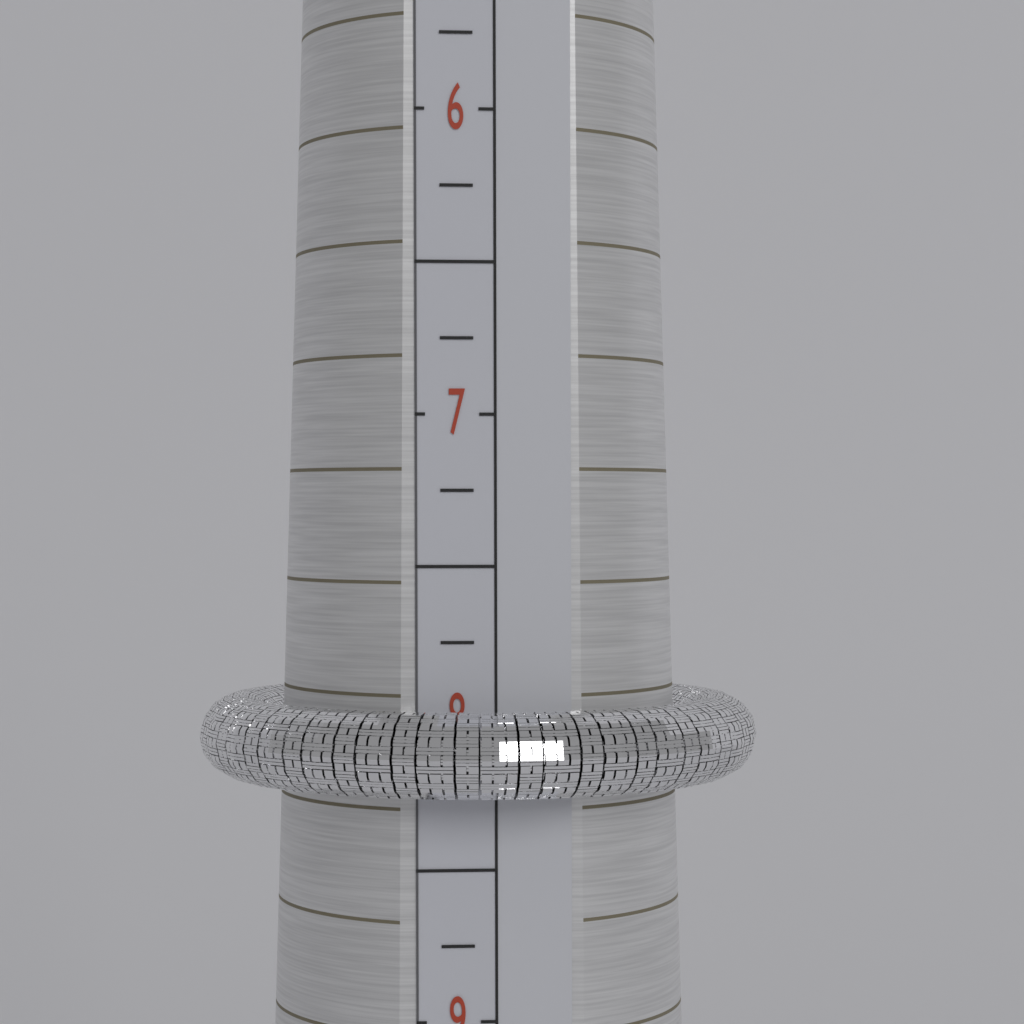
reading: 8.25 (no unit)
